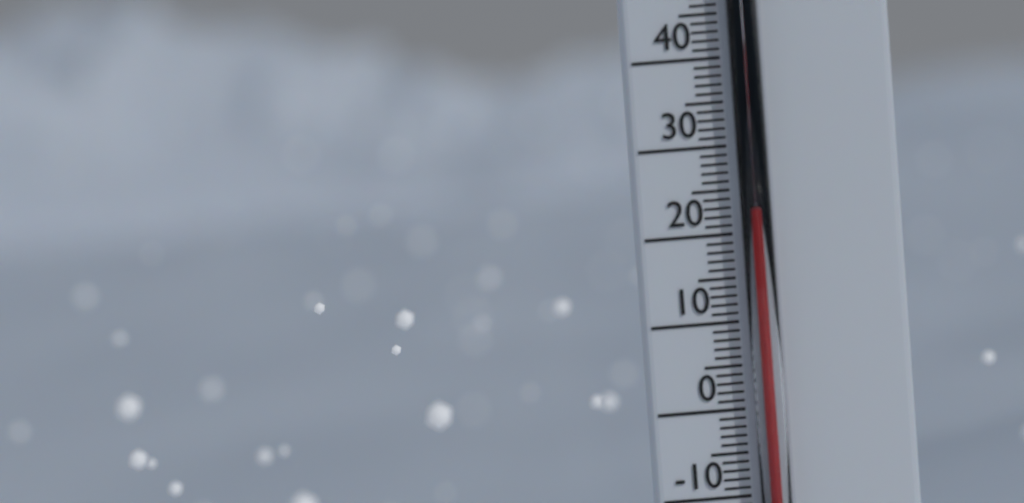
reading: 22 °C
